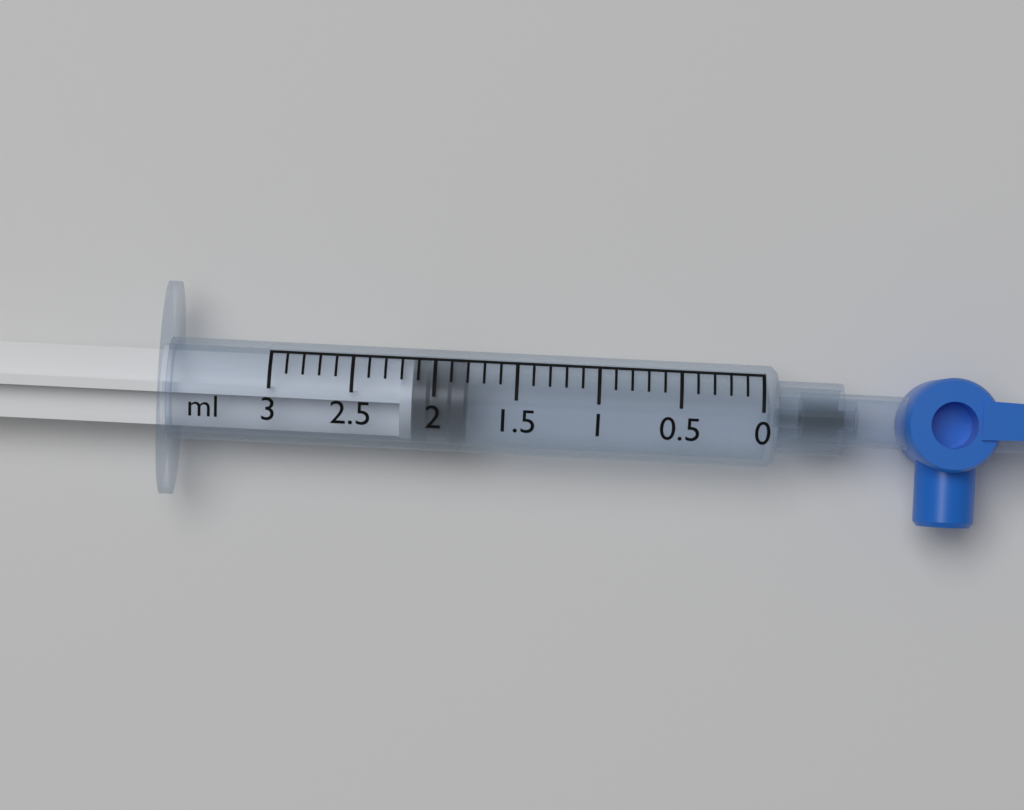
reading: 1.8 ml
